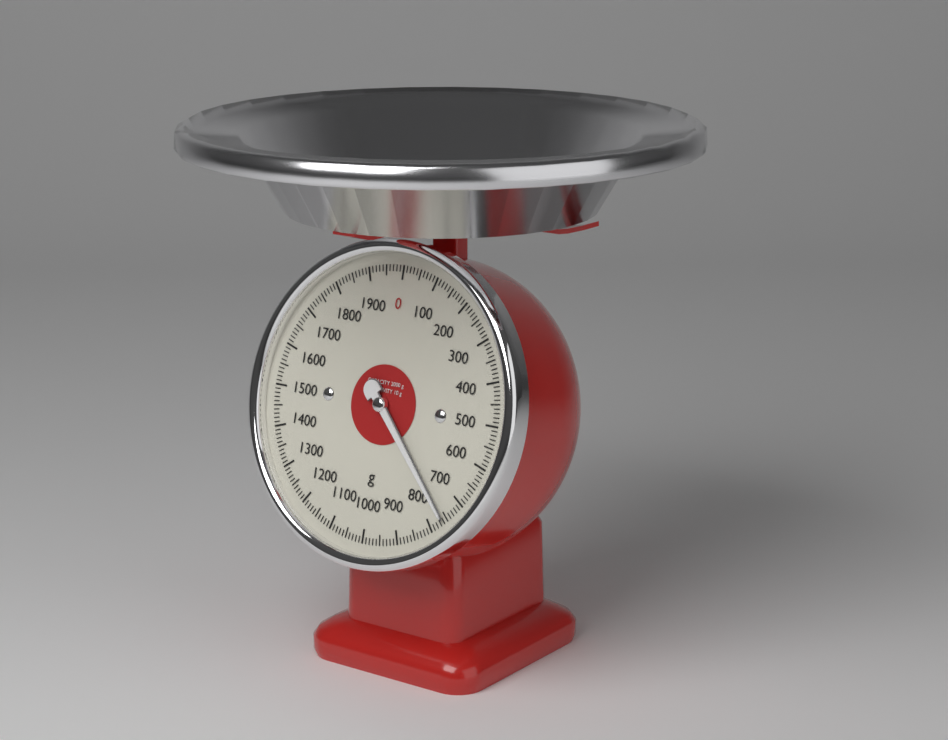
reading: 760 g
